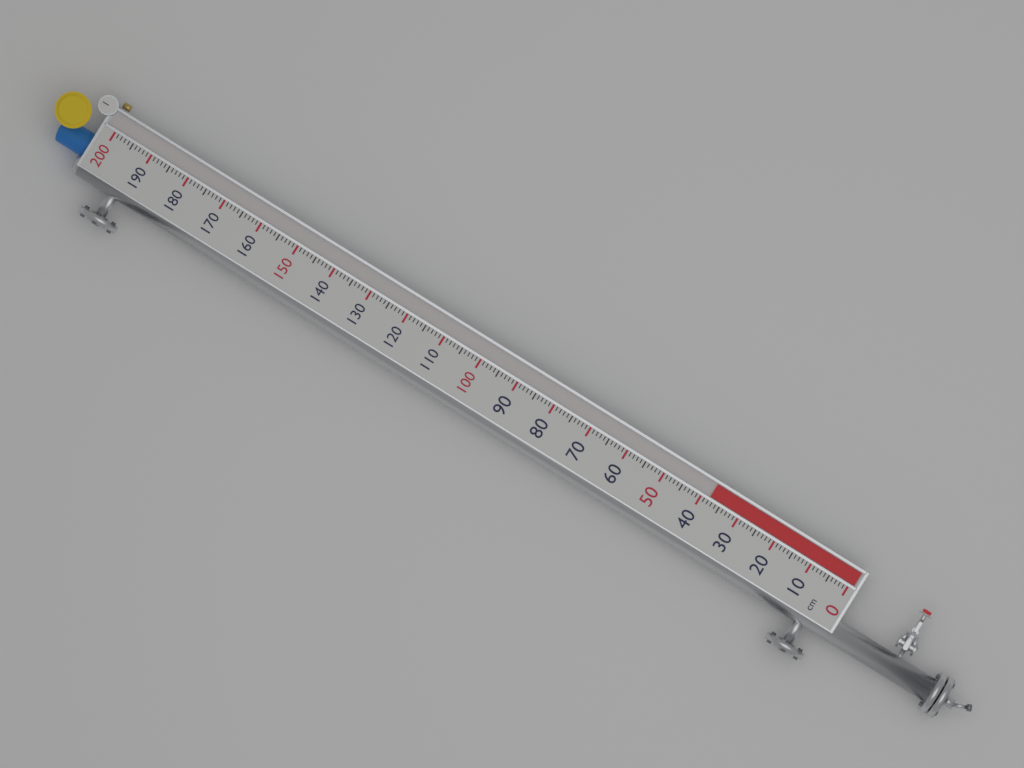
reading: 38 cm
